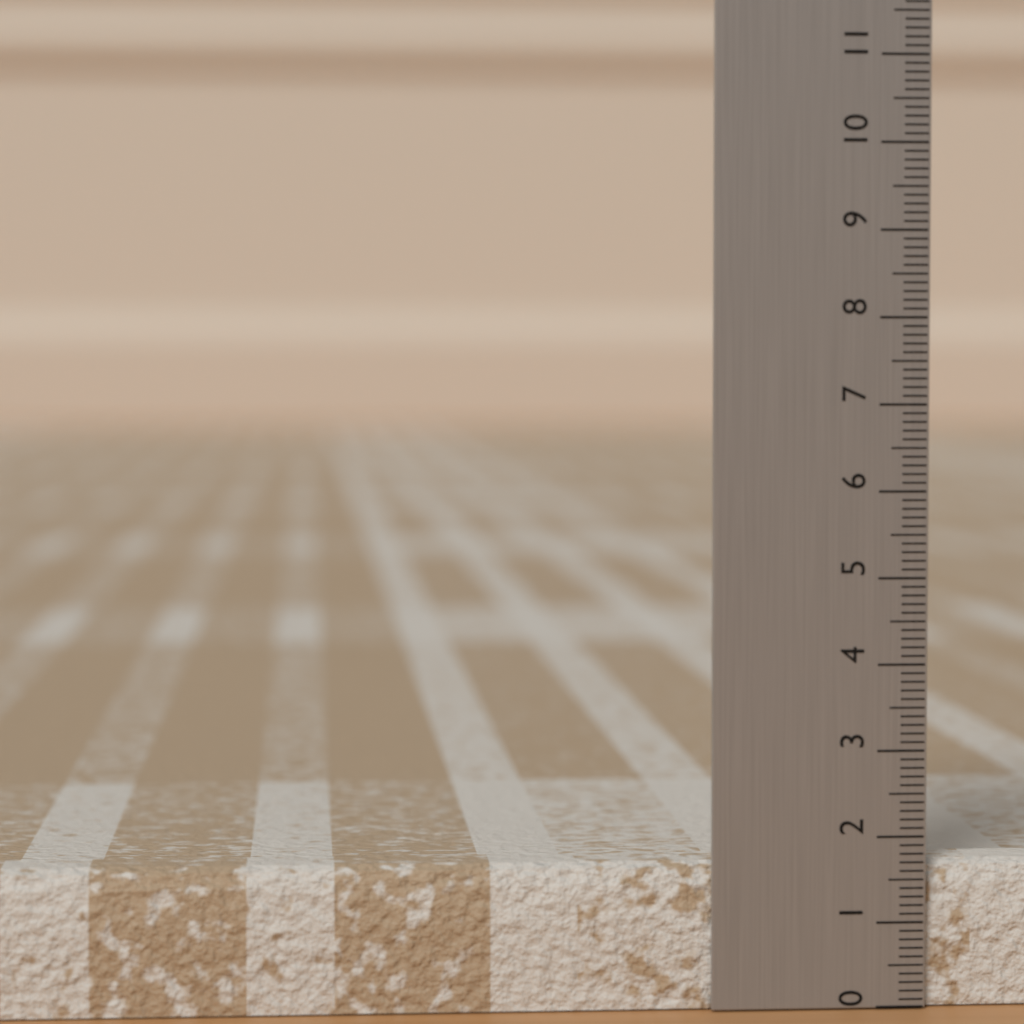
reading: 1.7 (no unit)
